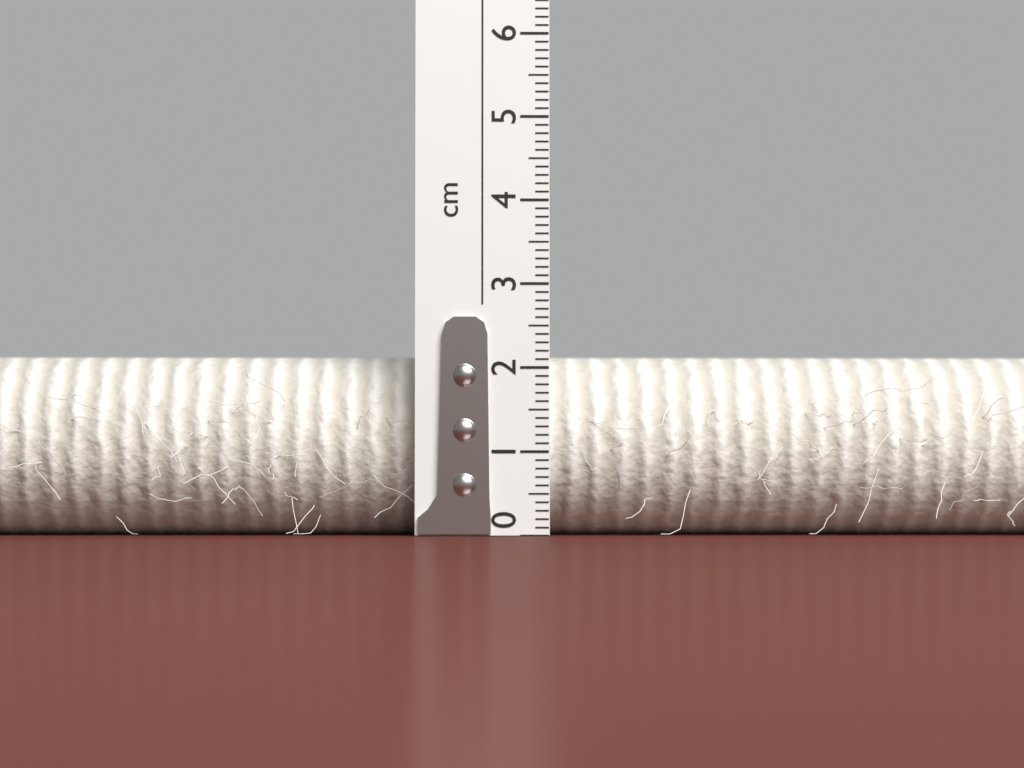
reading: 2.2 cm
